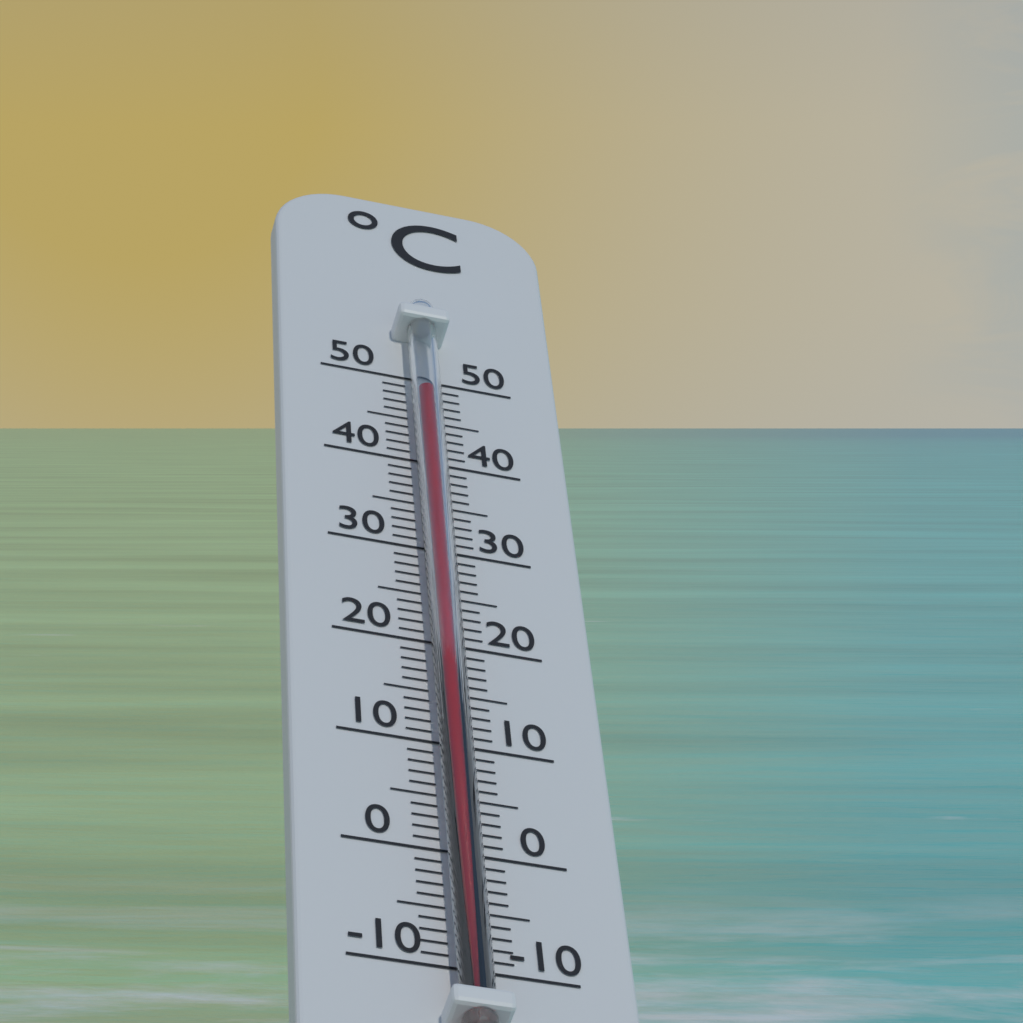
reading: 47 °C
